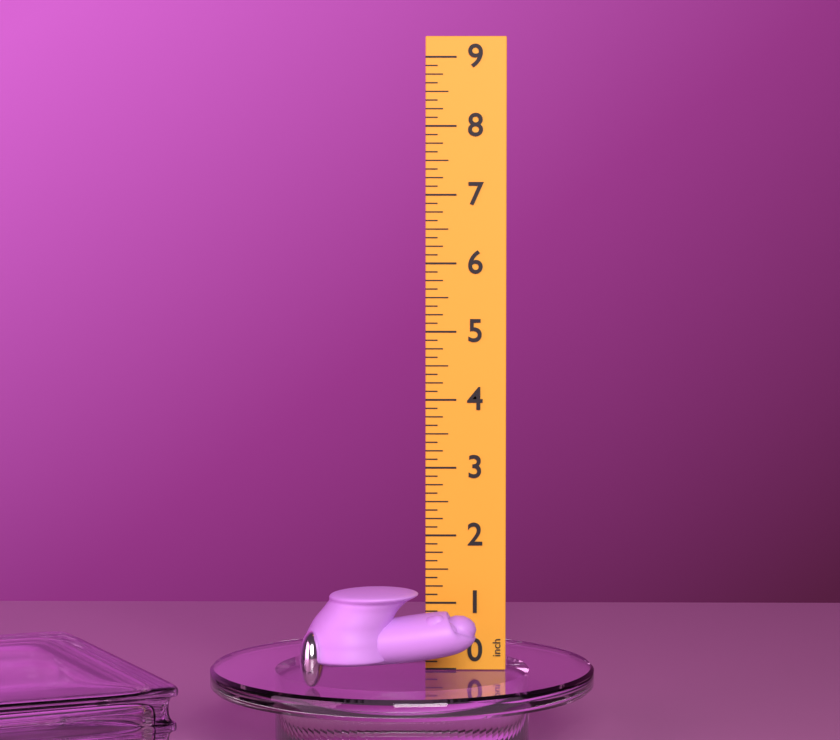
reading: 1.375 inch
